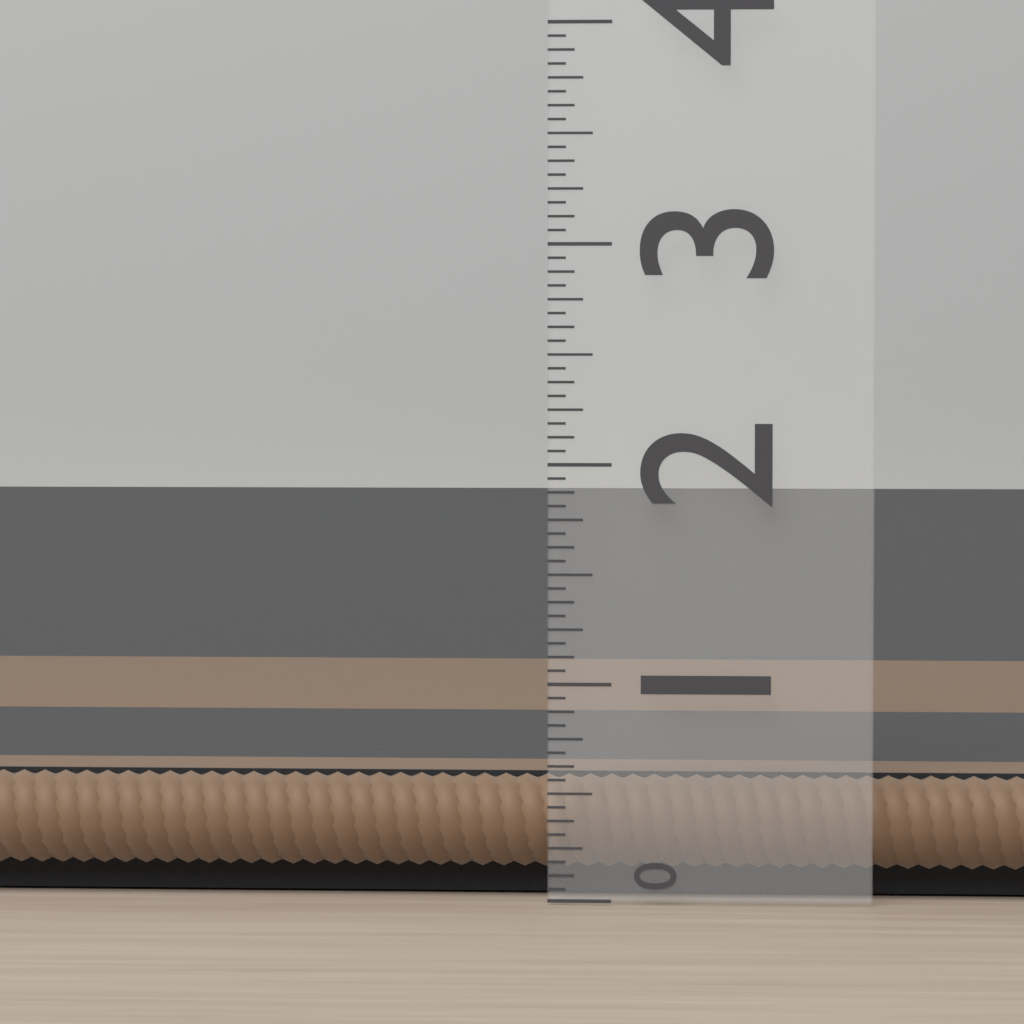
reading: 0.5625 (no unit)
